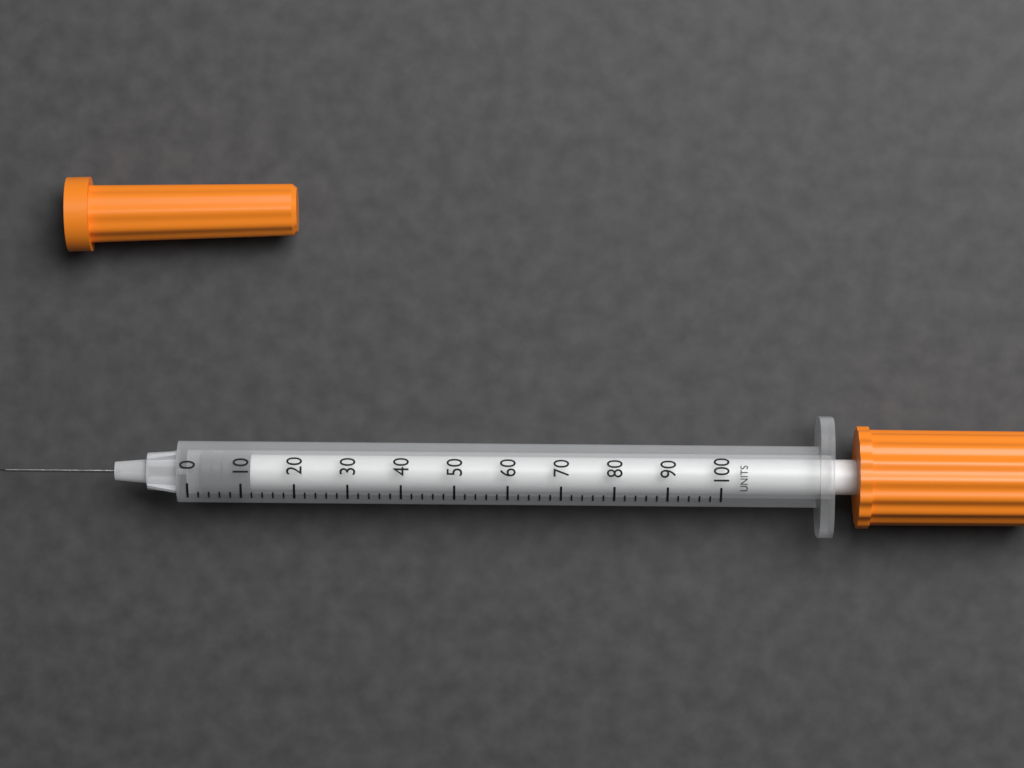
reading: 2 units
